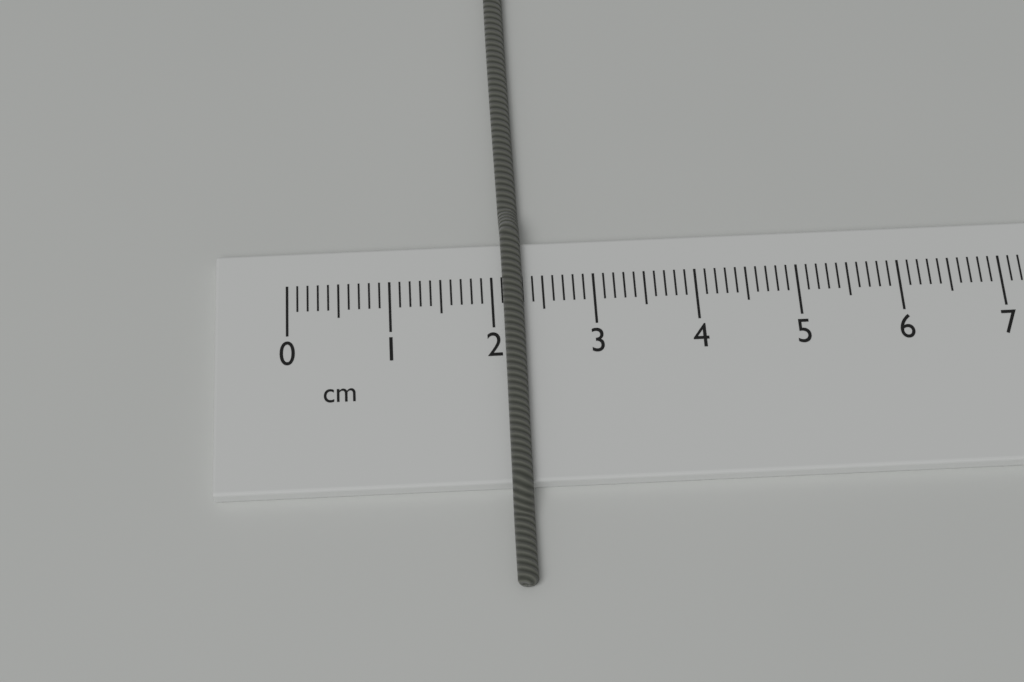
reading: 2.3 cm
